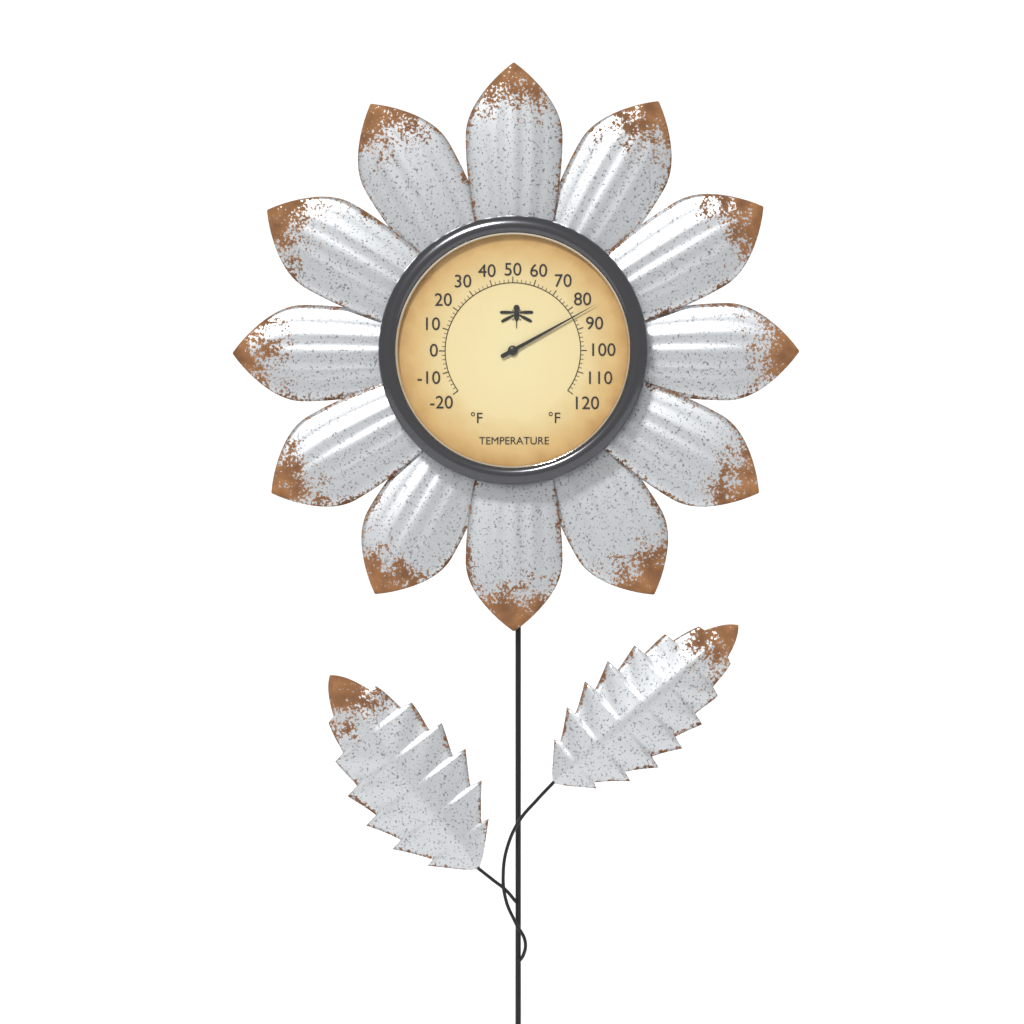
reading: 84 °F
